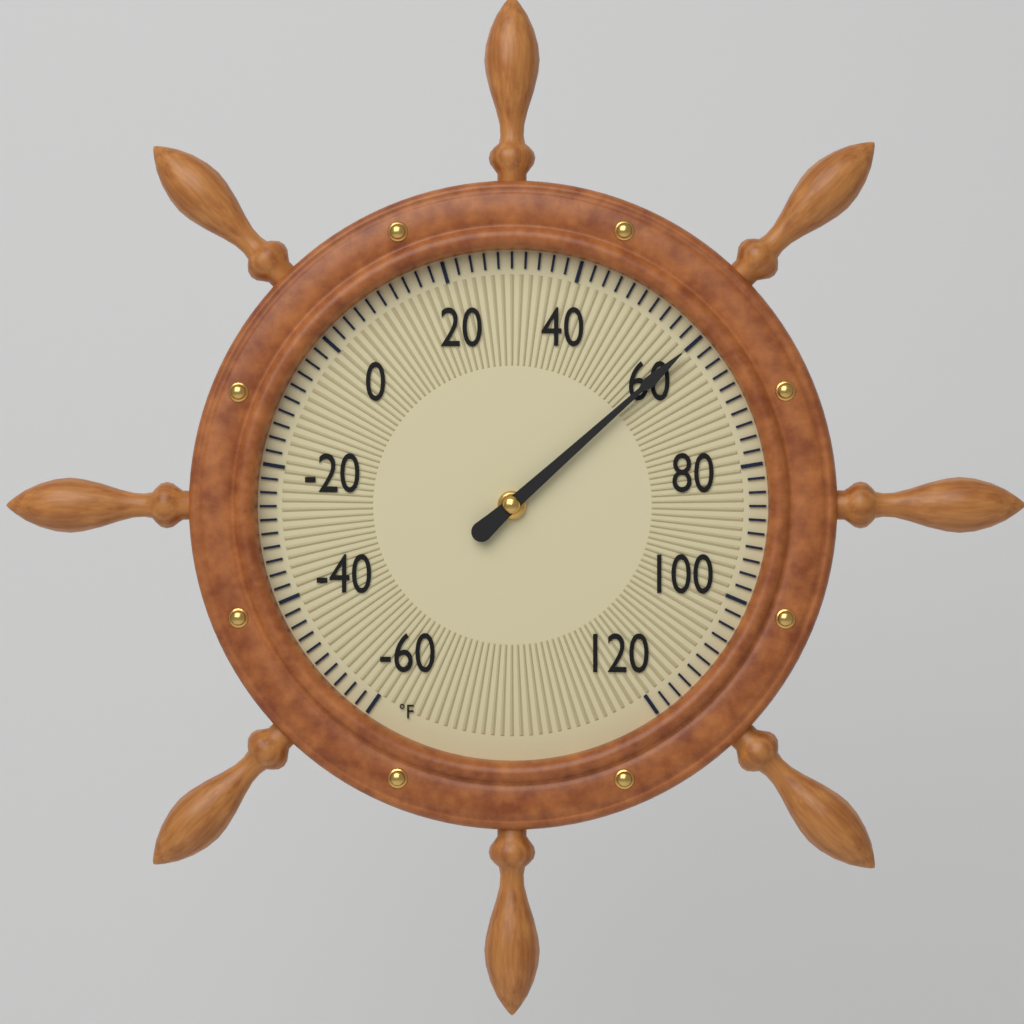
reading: 60 °F
